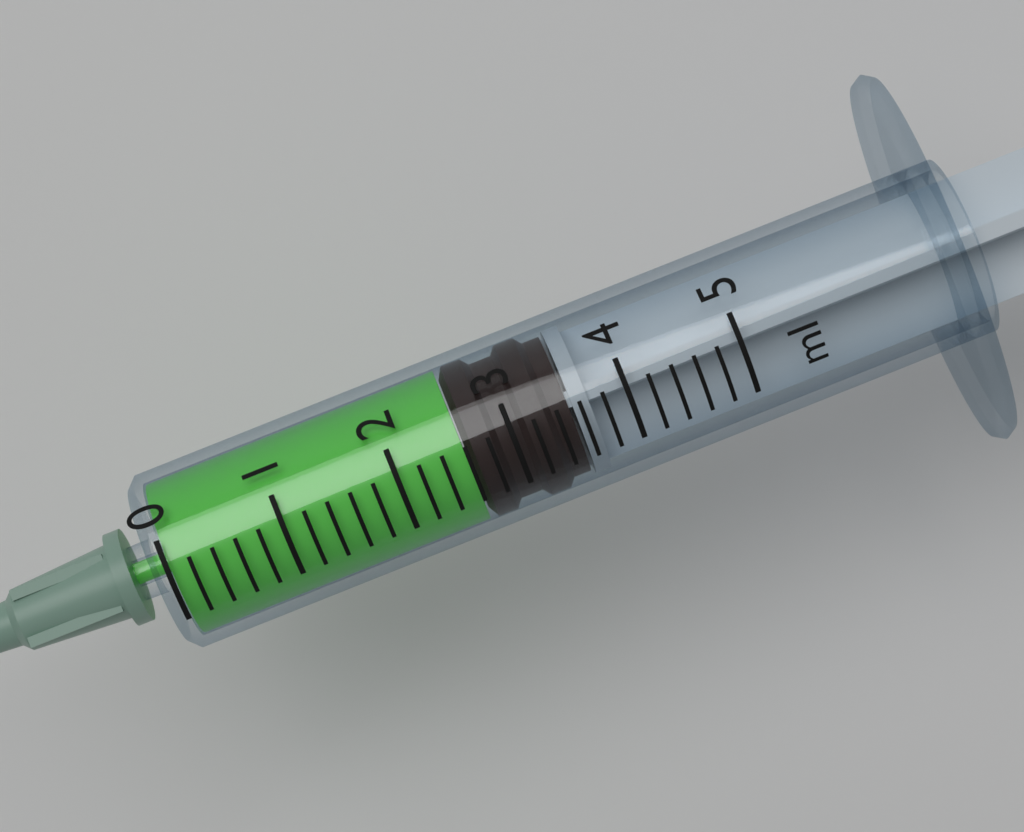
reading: 2.6 ml
